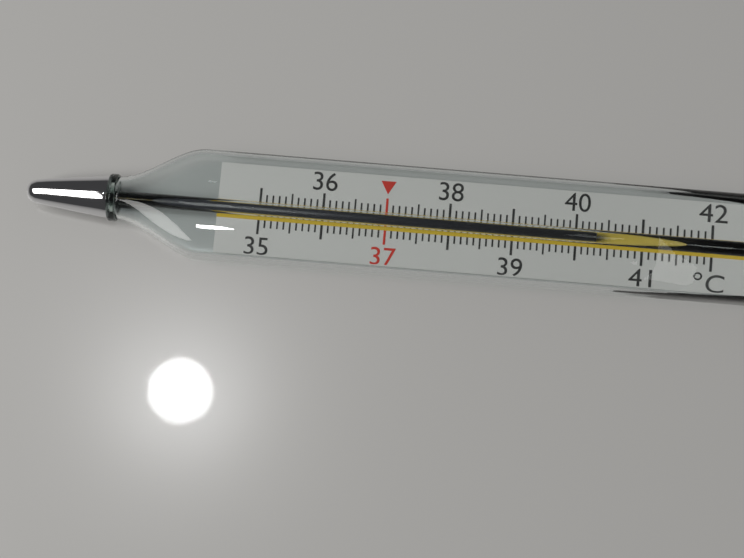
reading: 40.3 °C
